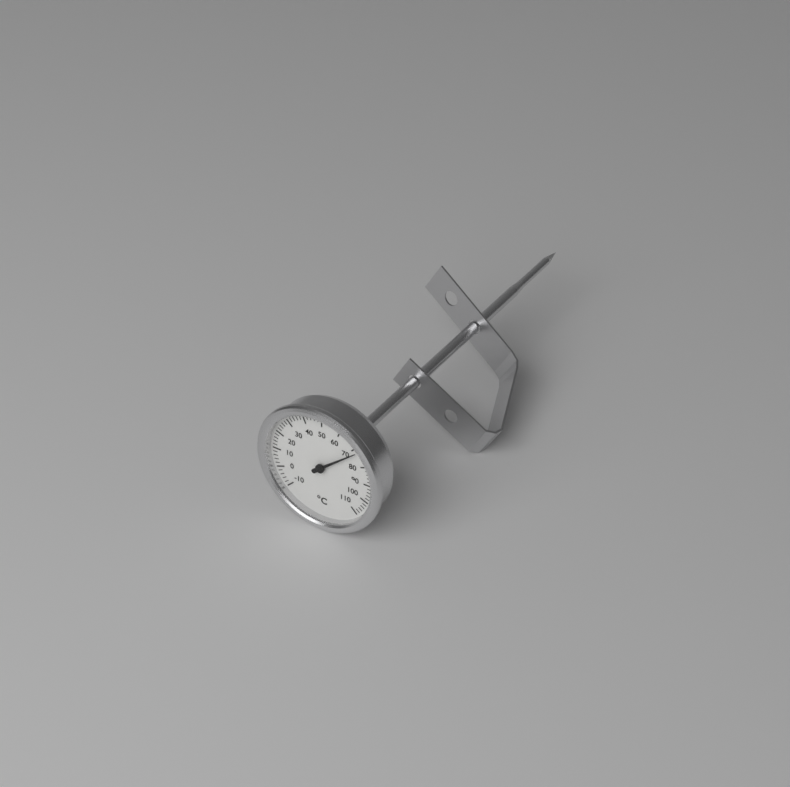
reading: 72 °C
